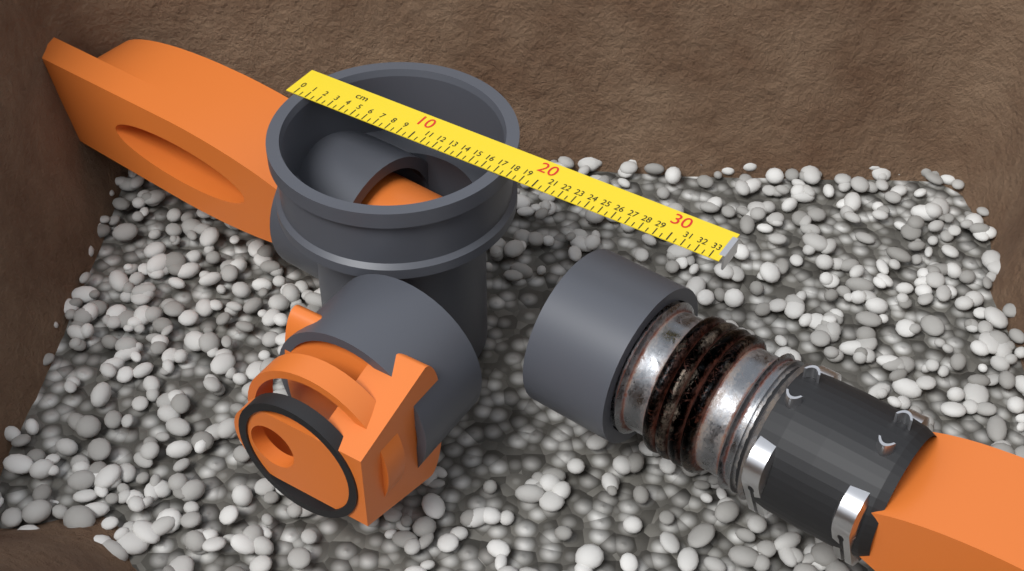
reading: 17.5 cm
